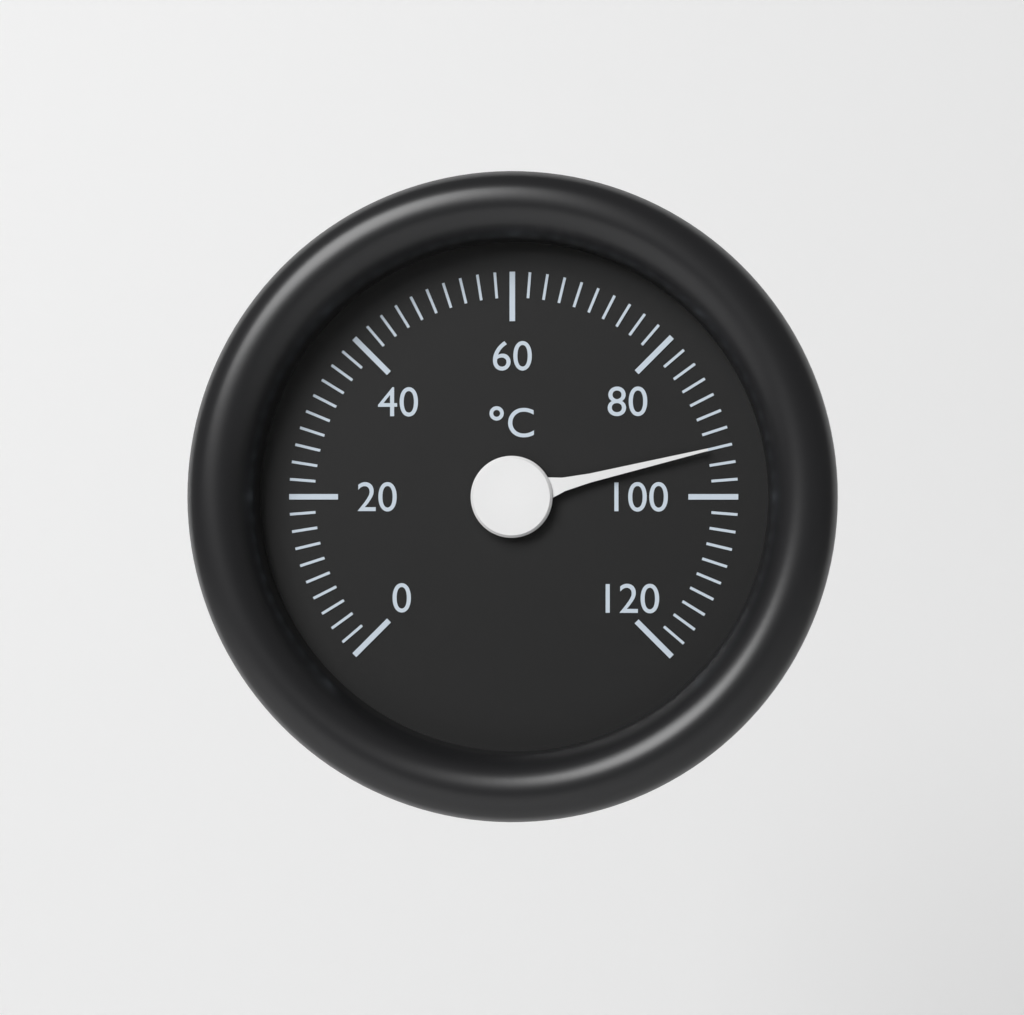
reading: 94 °C
